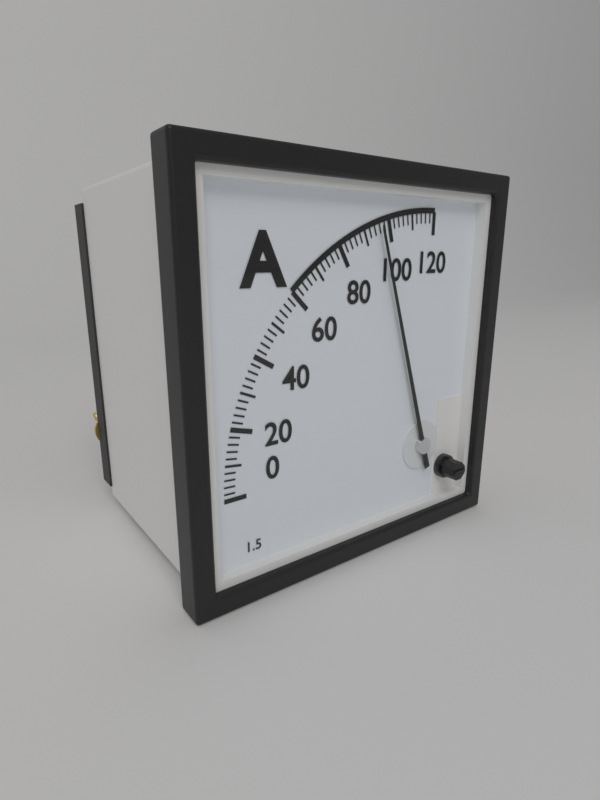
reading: 96 A
